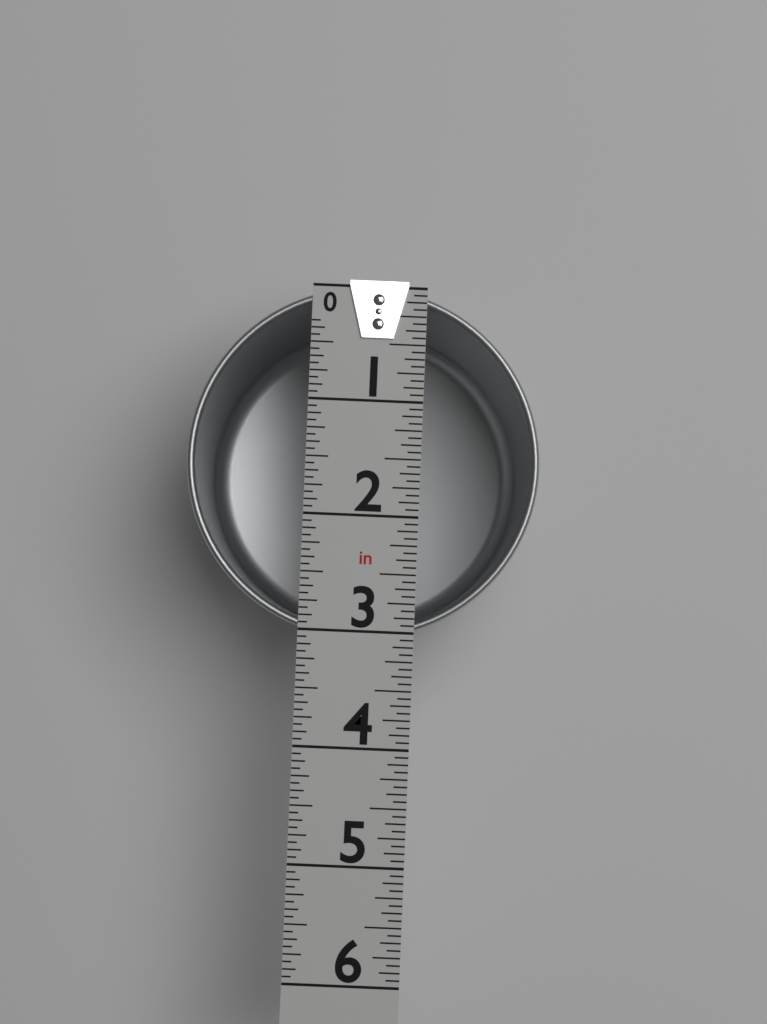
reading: 3.0625 in
